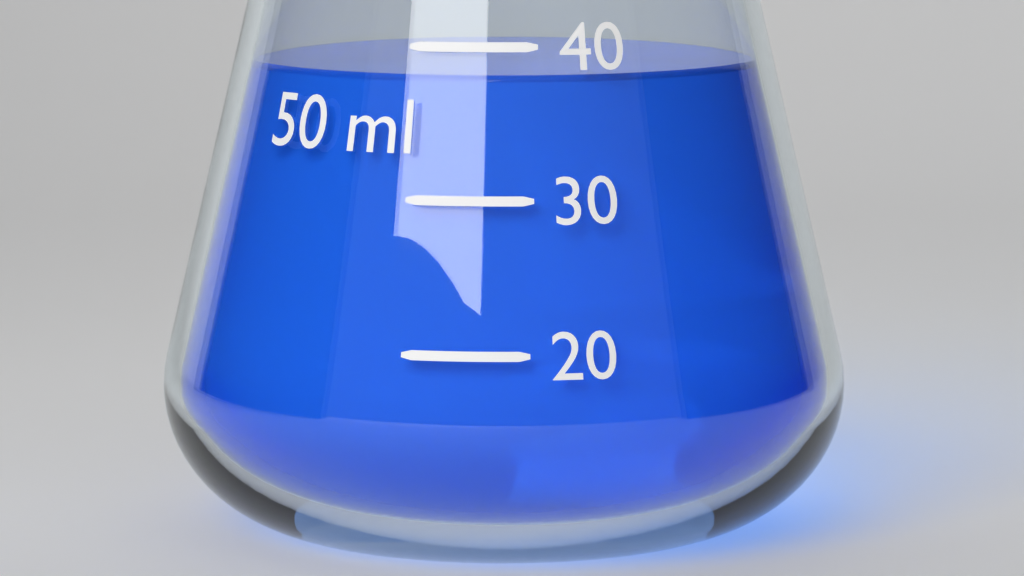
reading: 38 ml
